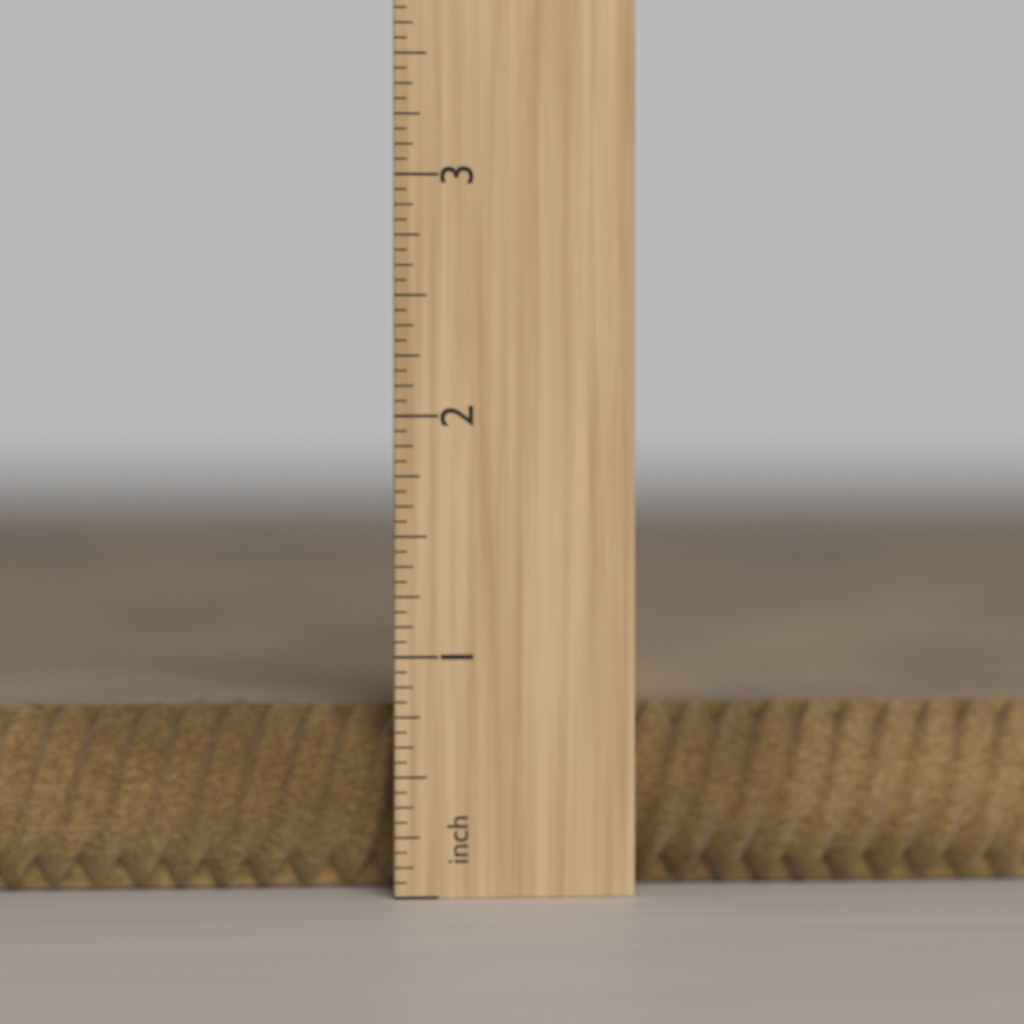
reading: 0.8125 inch
